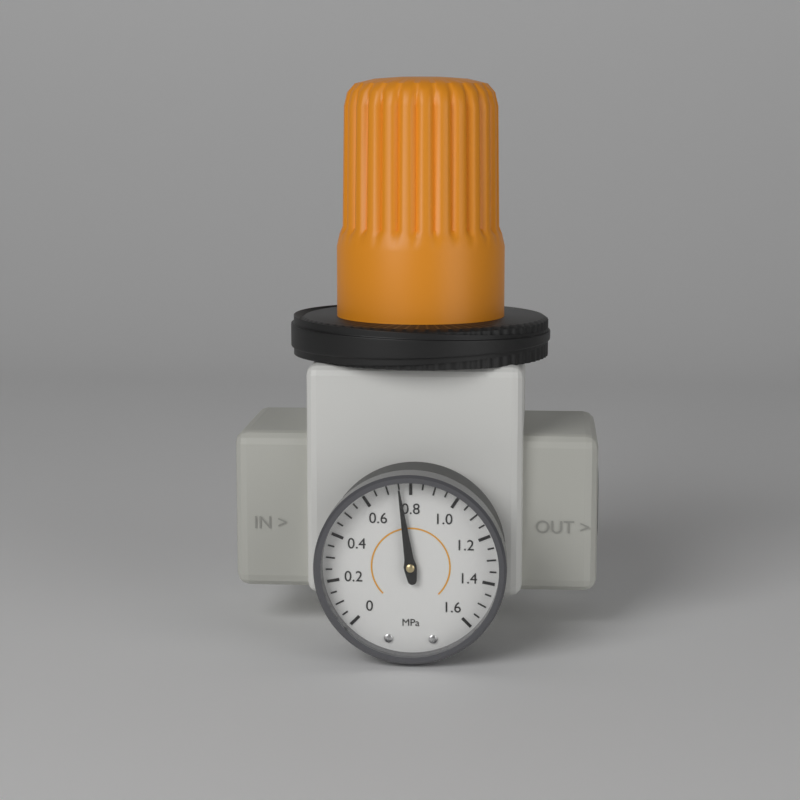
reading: 0.75 MPa
